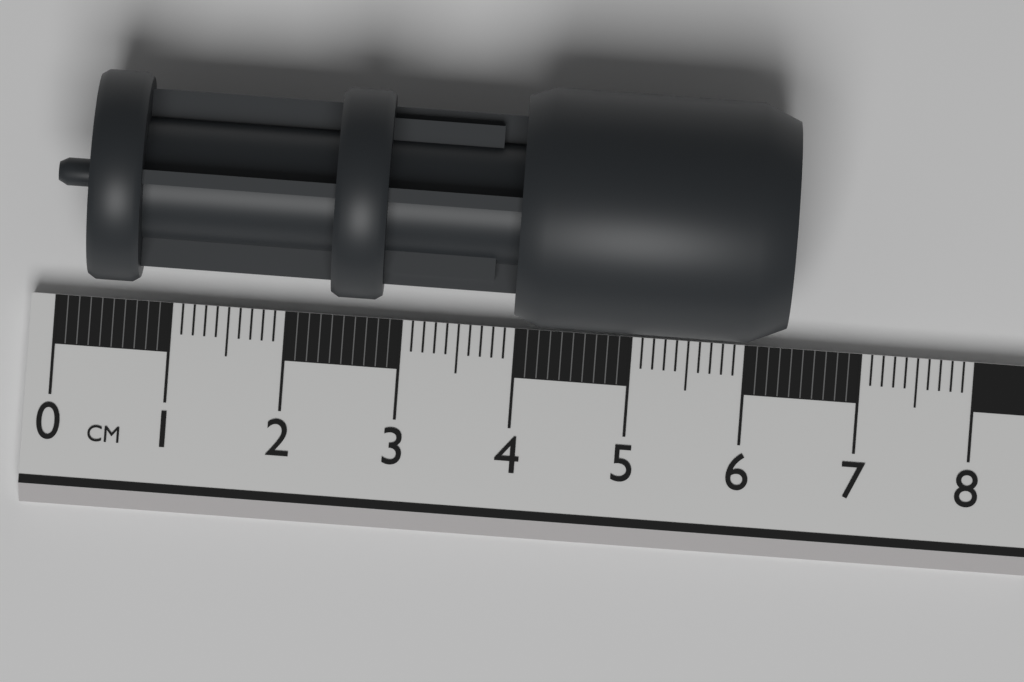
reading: 6.3 cm
